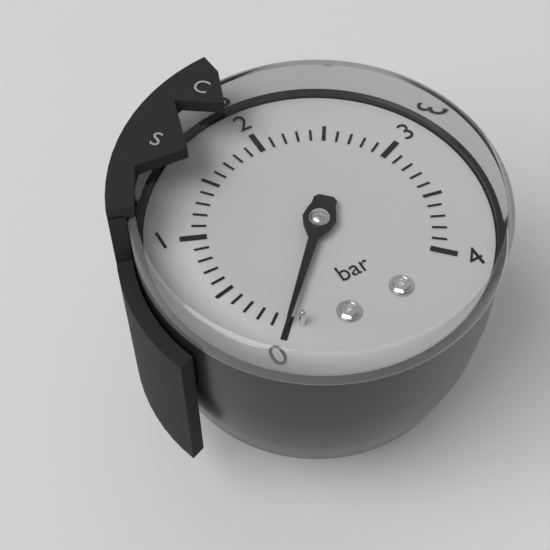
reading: 0.0 bar
